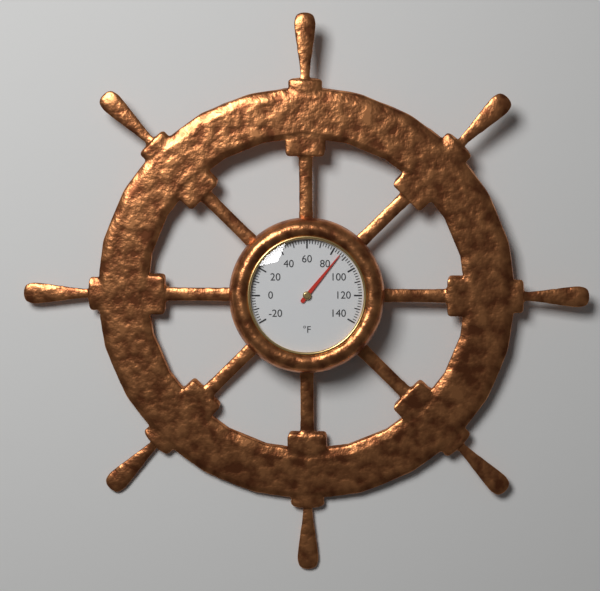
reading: 86 °F
